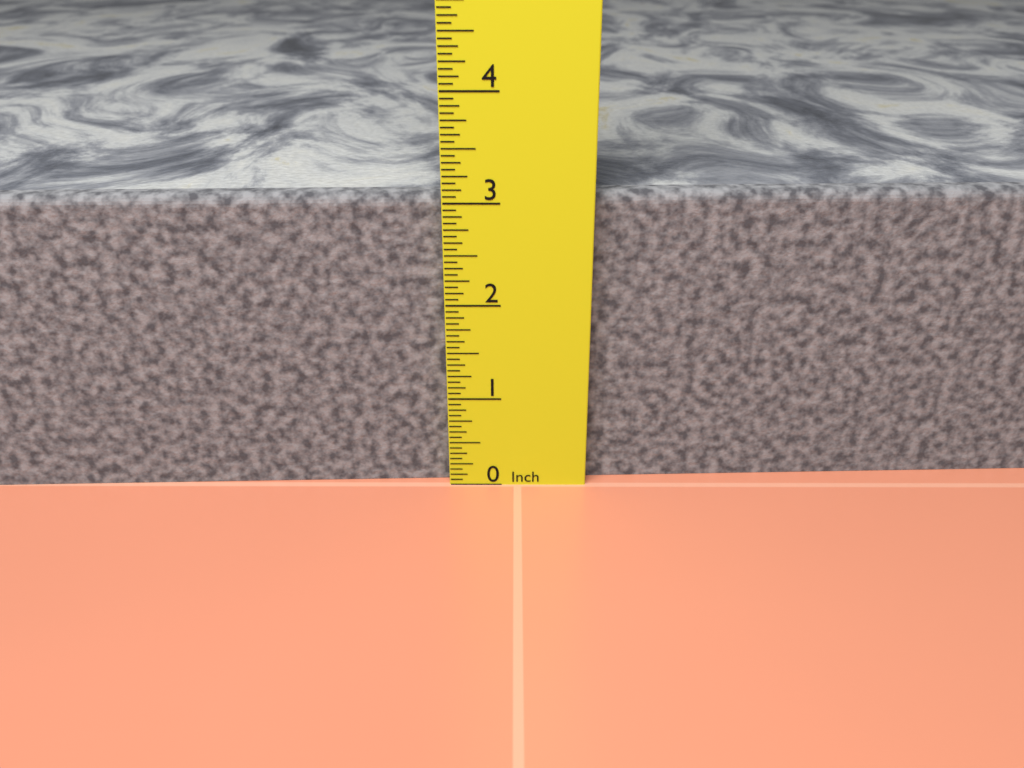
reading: 3.0625 in
